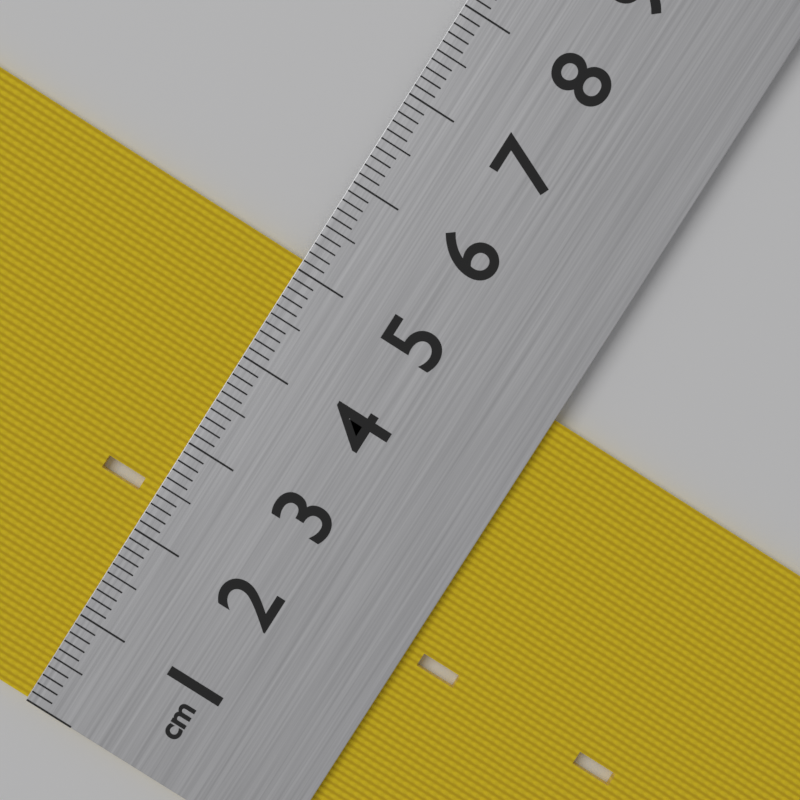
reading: 5.1 cm
